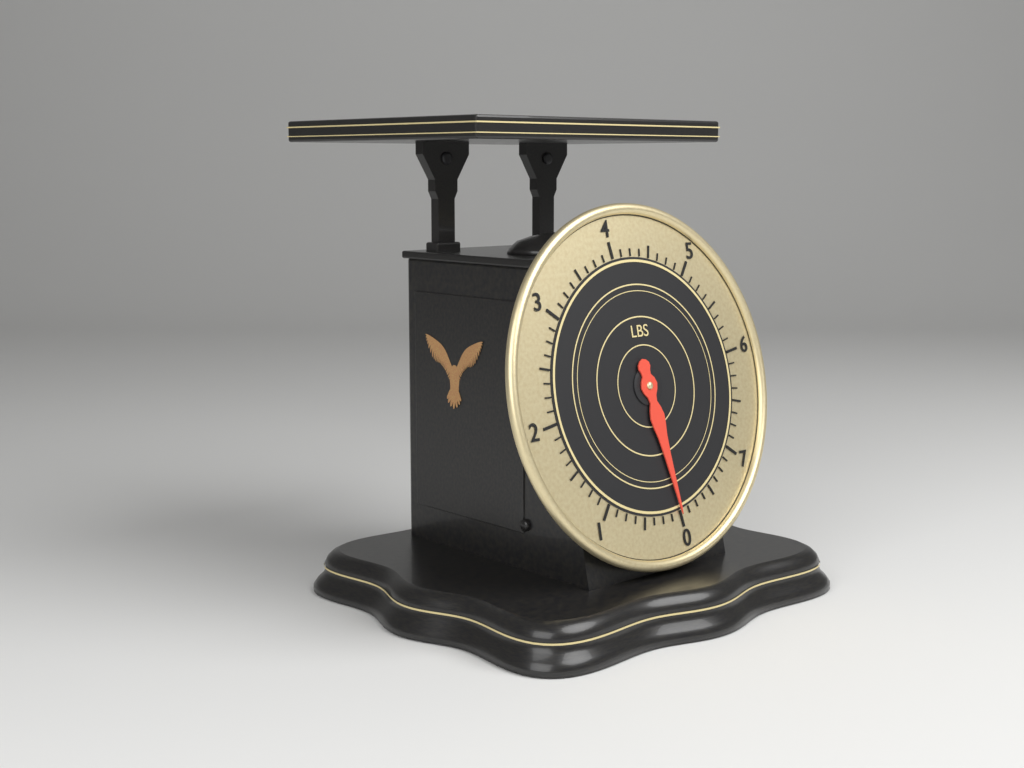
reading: 0.000 lbs
